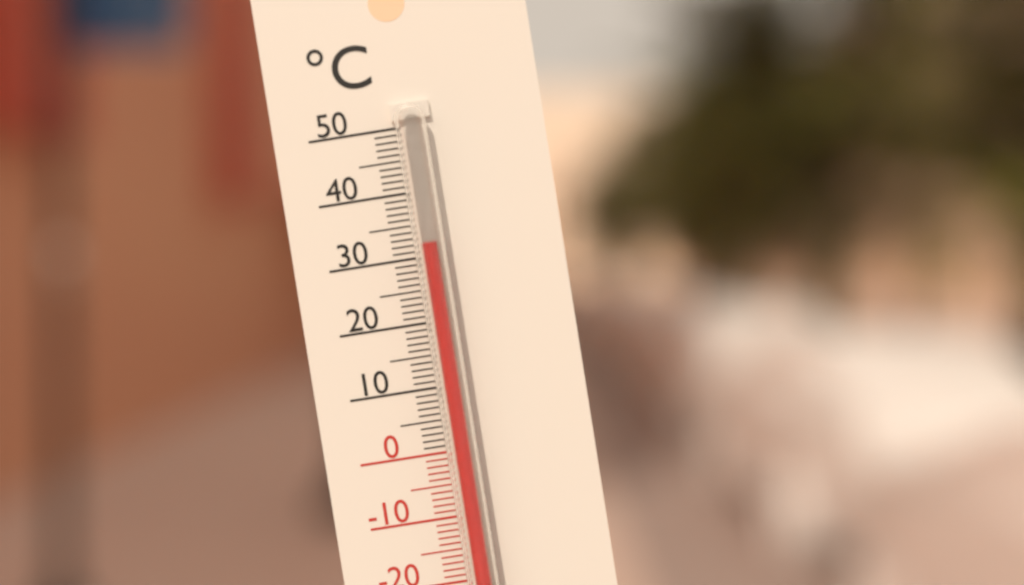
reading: 32 °C
